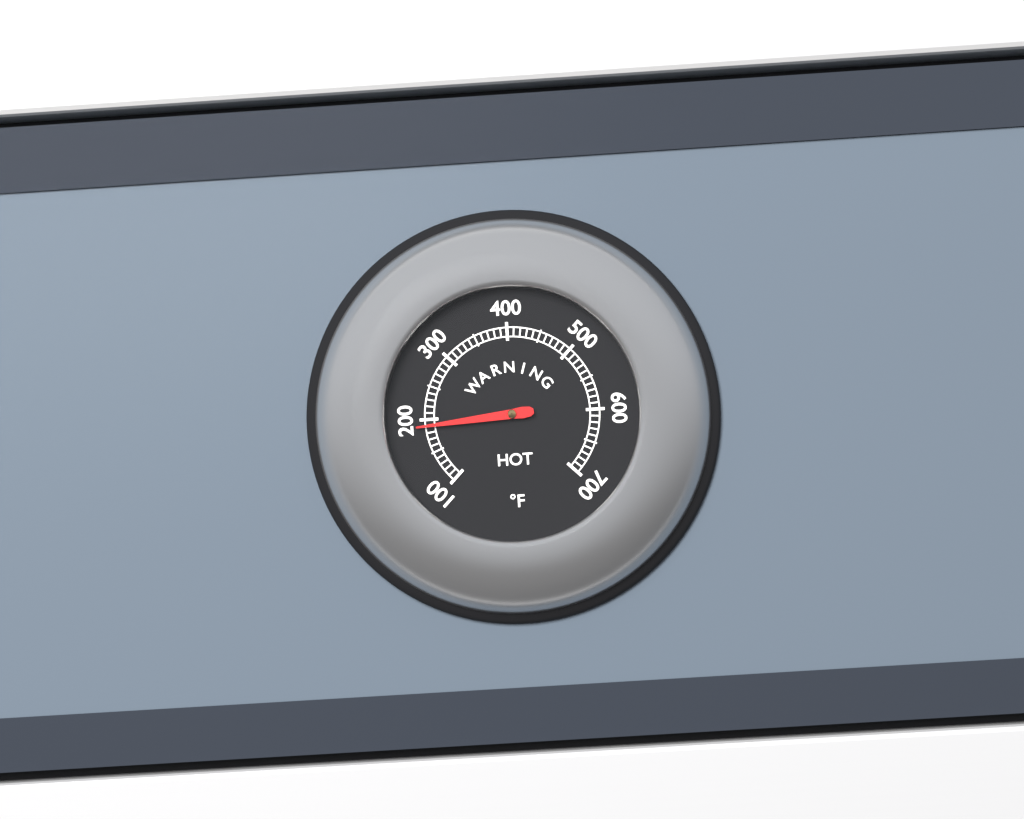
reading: 190 °F
